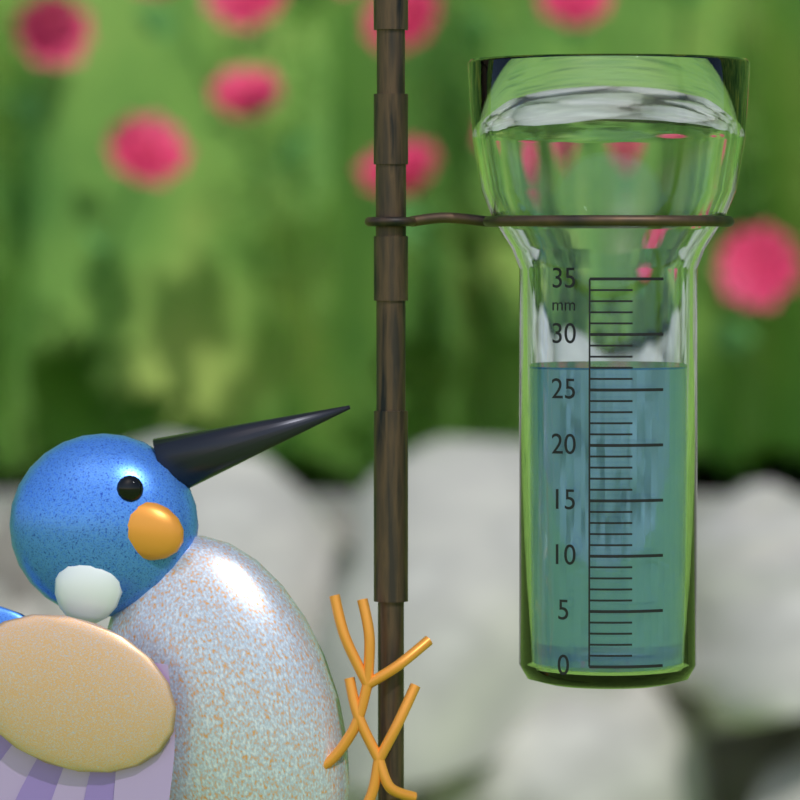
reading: 27 mm
